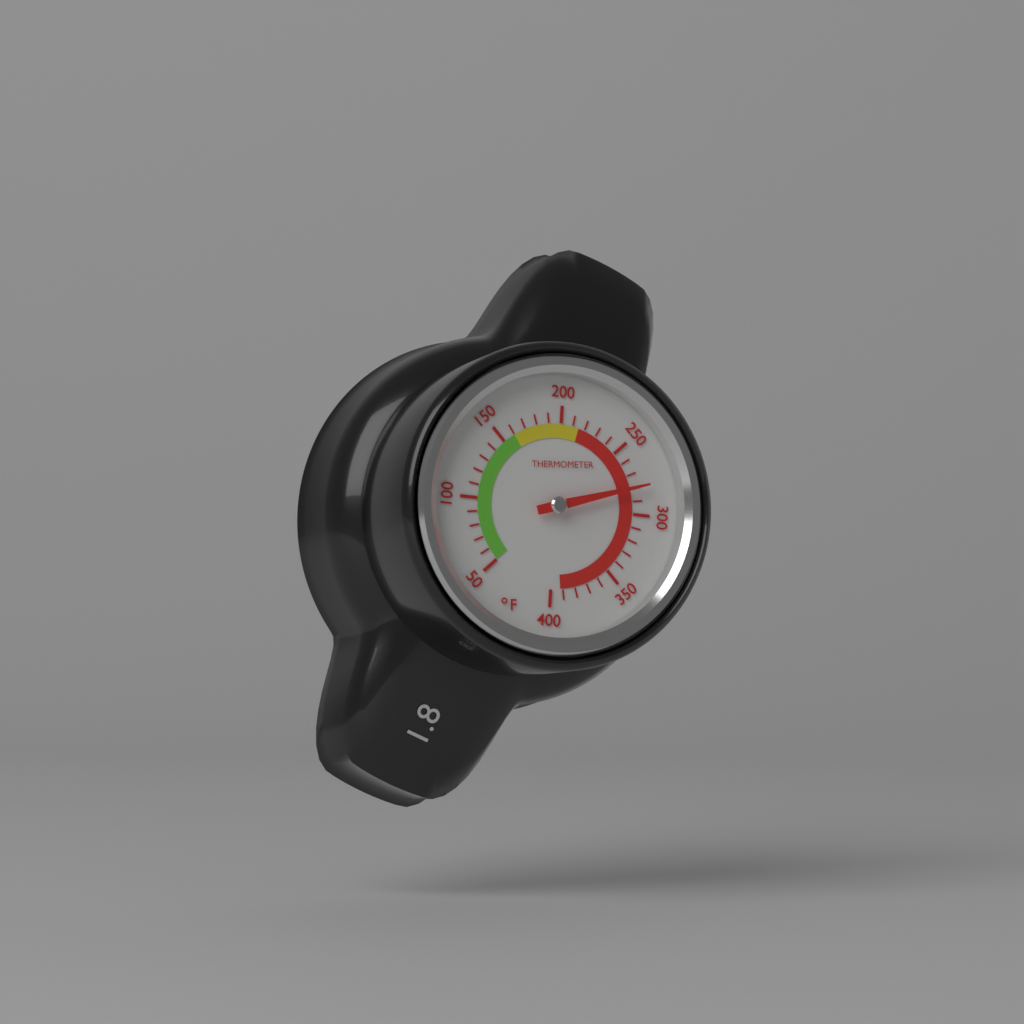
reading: 280 °F
